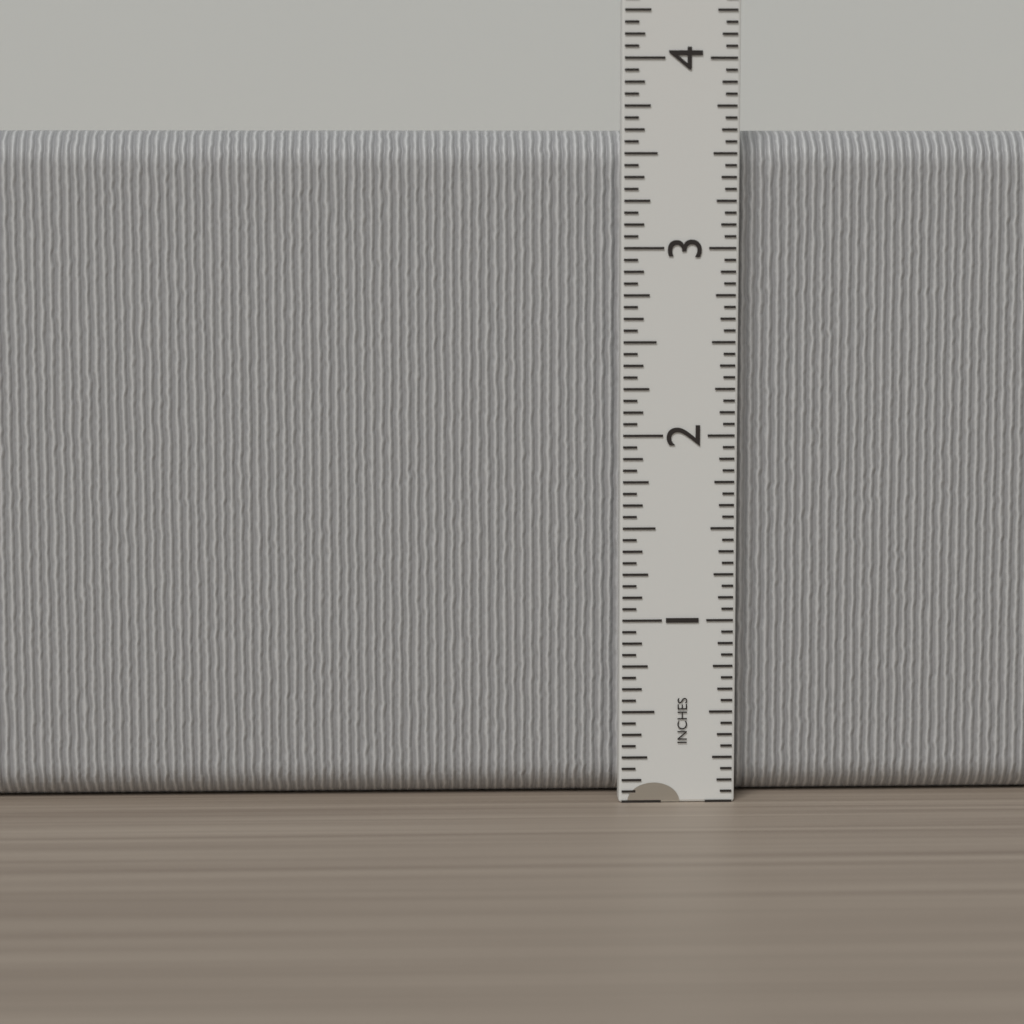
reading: 3.6250 in
